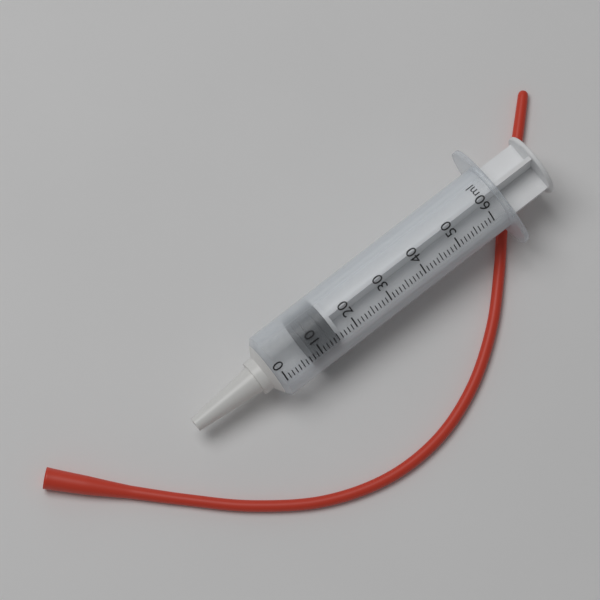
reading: 8 ml
